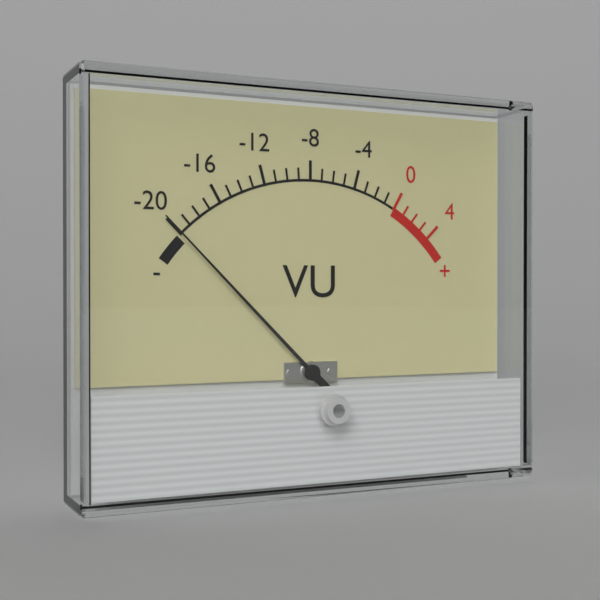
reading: -20 VU
